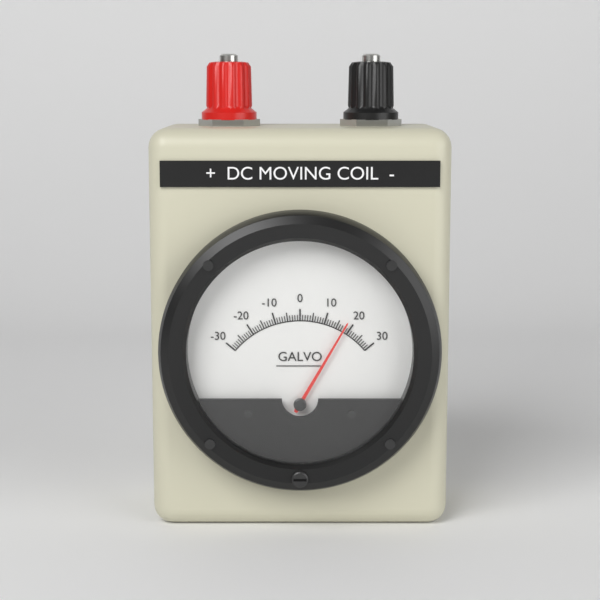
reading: 18 (no unit)
